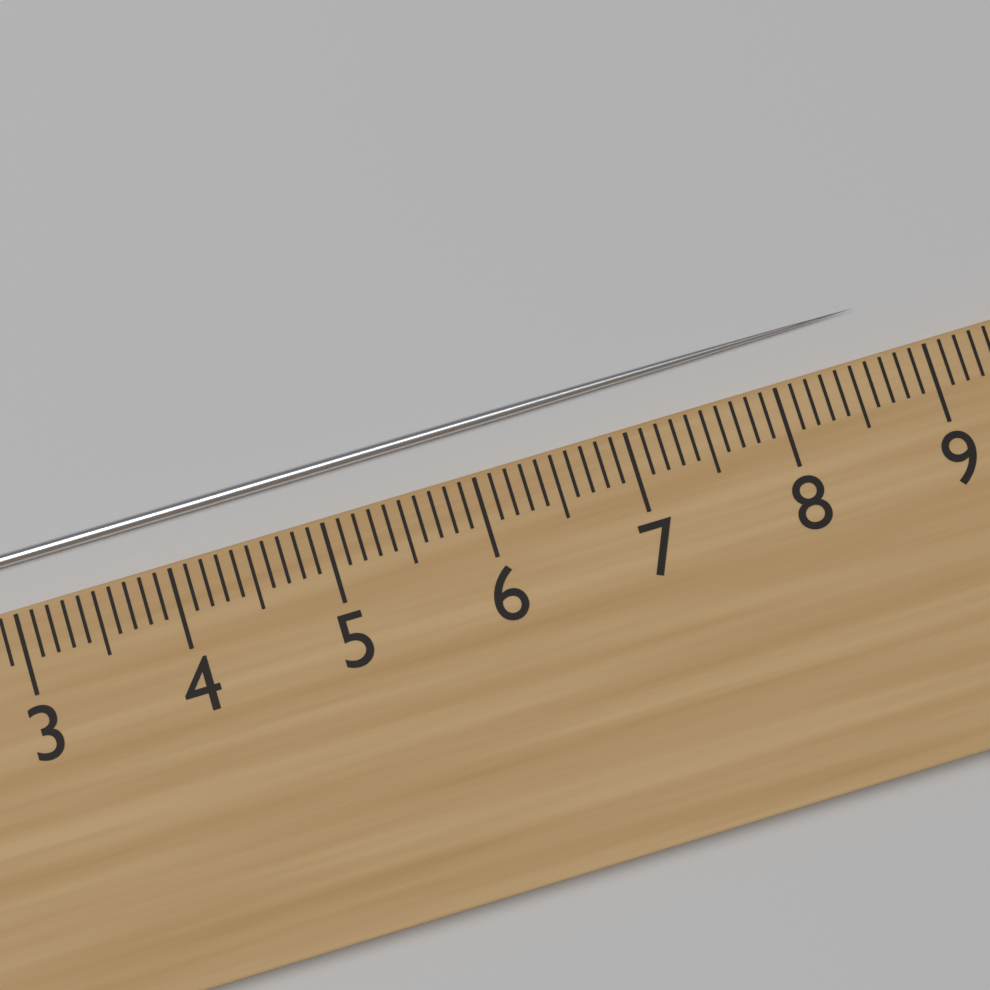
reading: 8.7 cm
